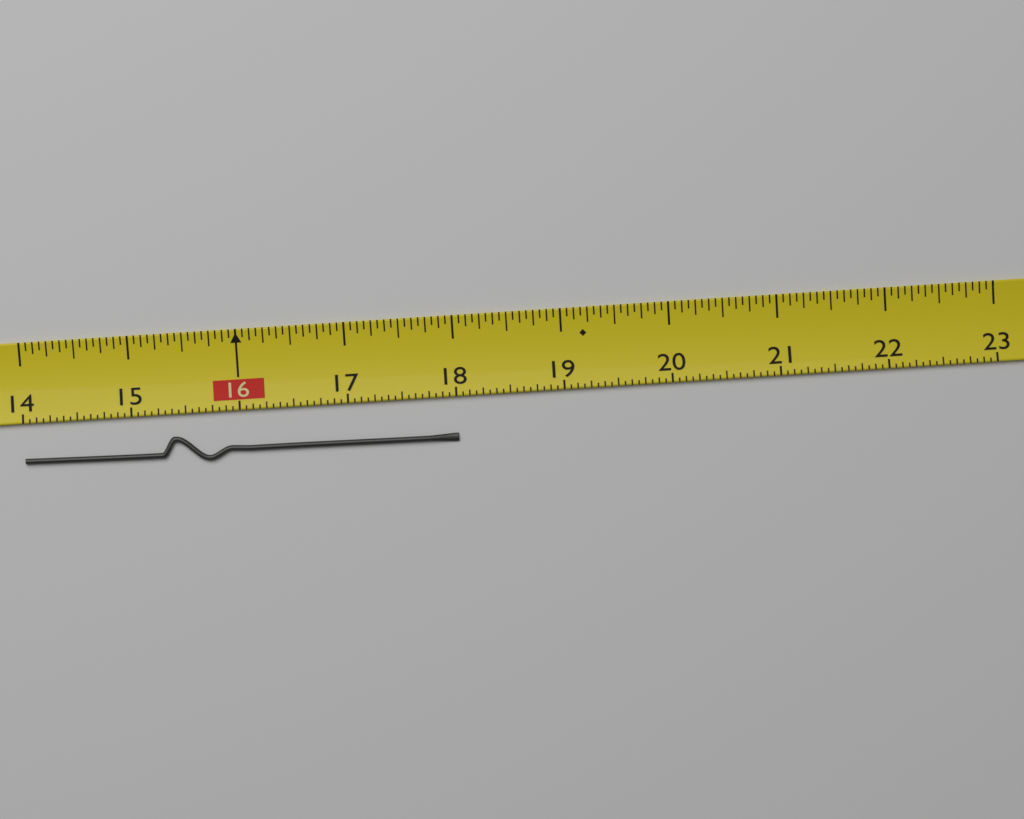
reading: 18.0000 (no unit)
